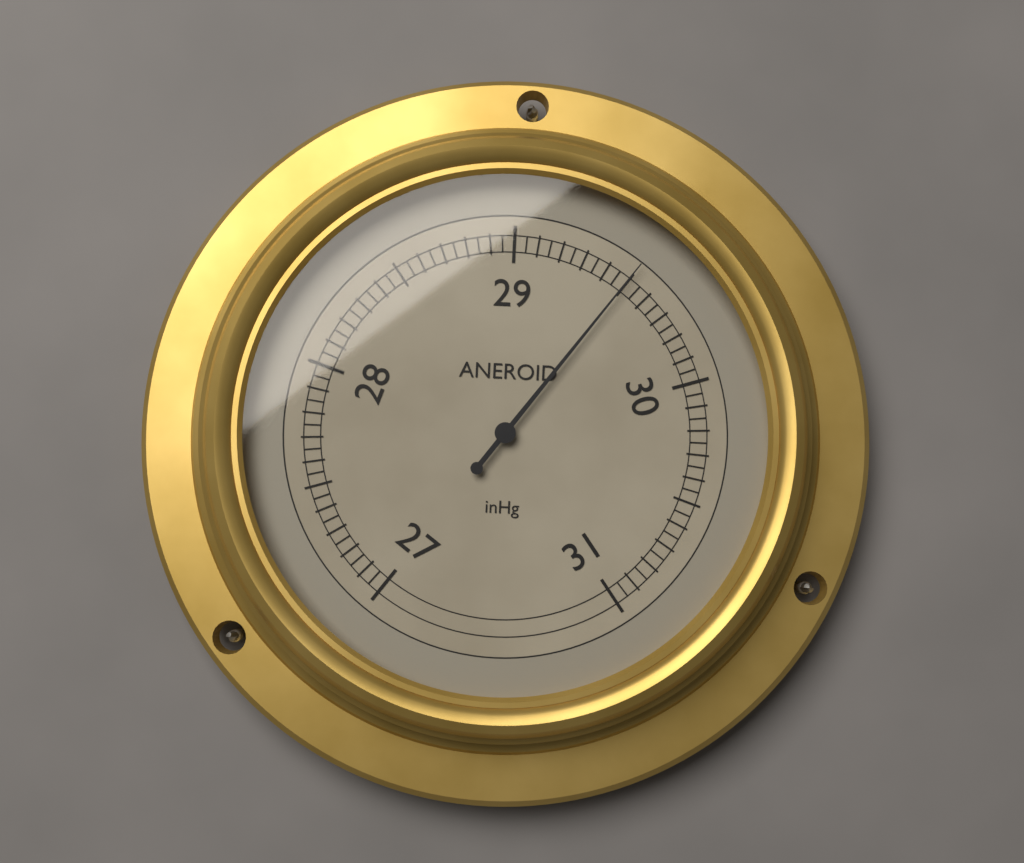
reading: 29.50 inHg
